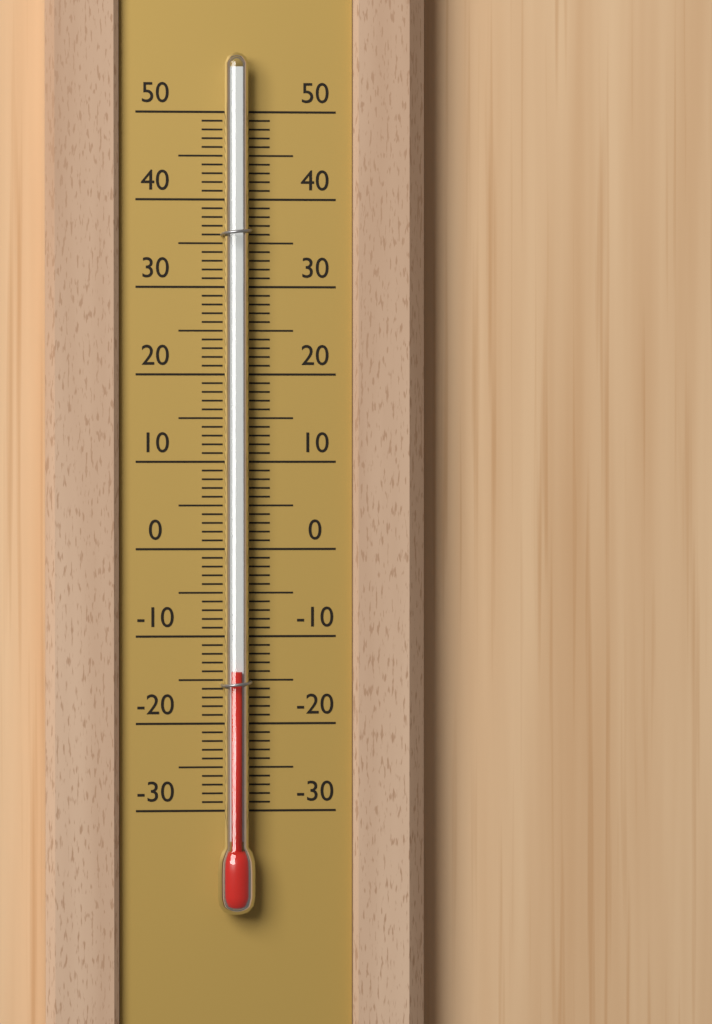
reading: -14 (no unit)
